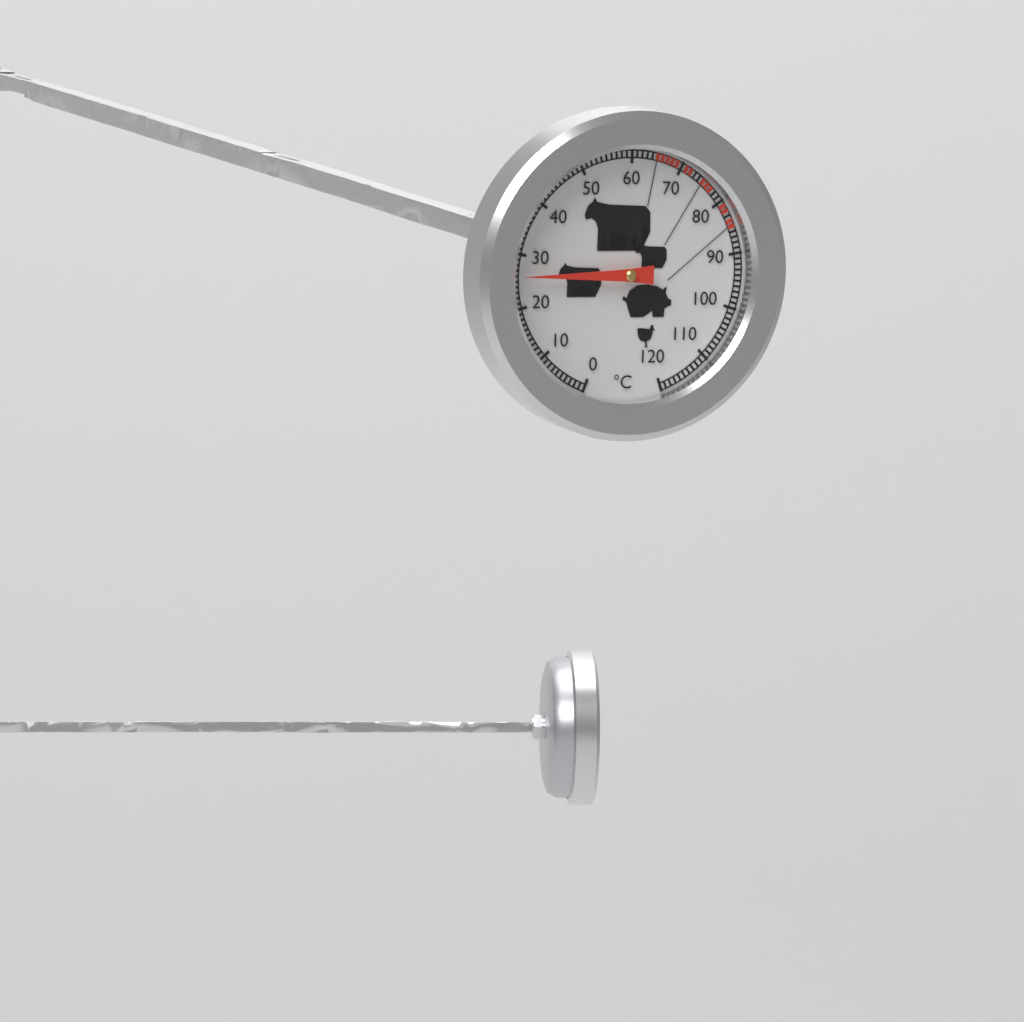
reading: 26 °C
